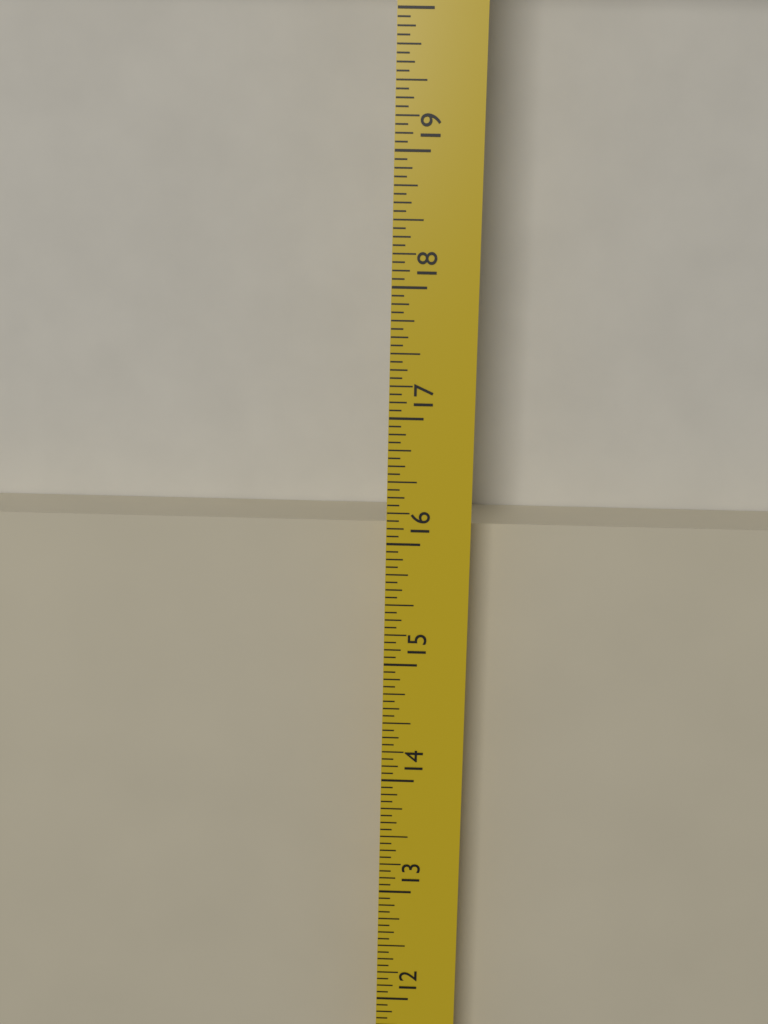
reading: 16.0625 in
